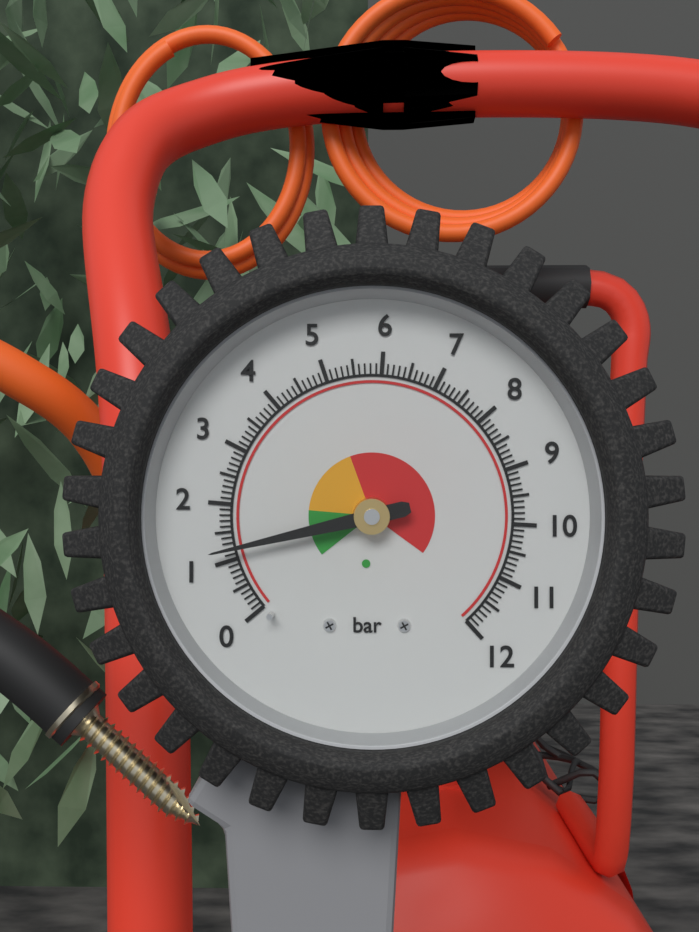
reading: 1.2 bar
